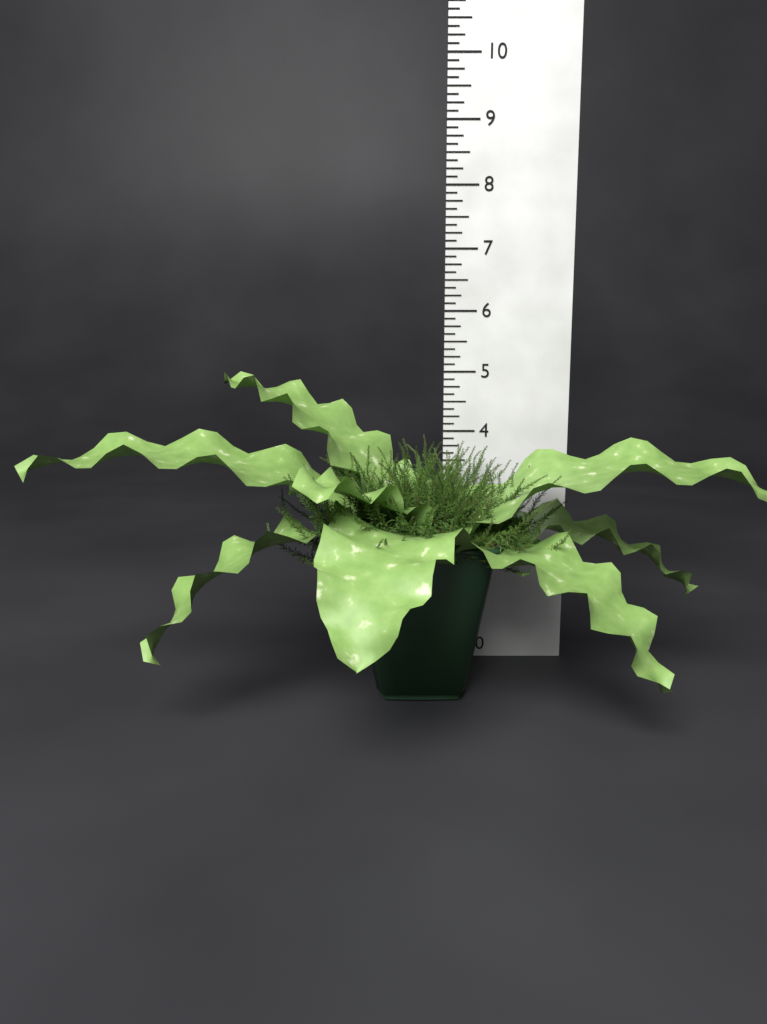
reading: 5.000 (no unit)
